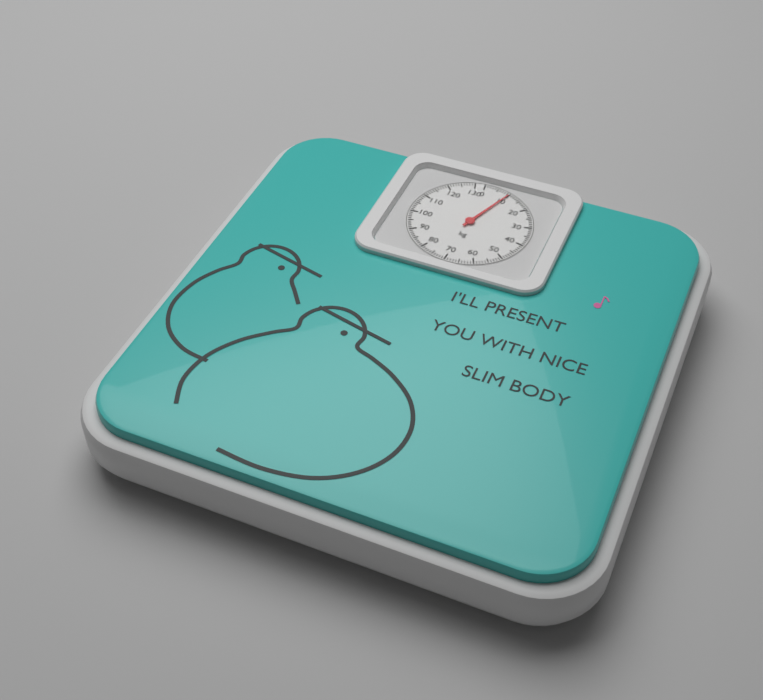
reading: 10 kg
